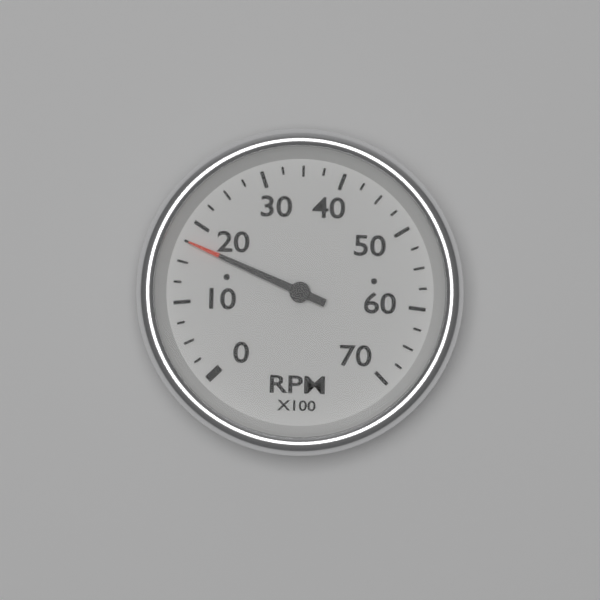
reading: 1750 RPM
